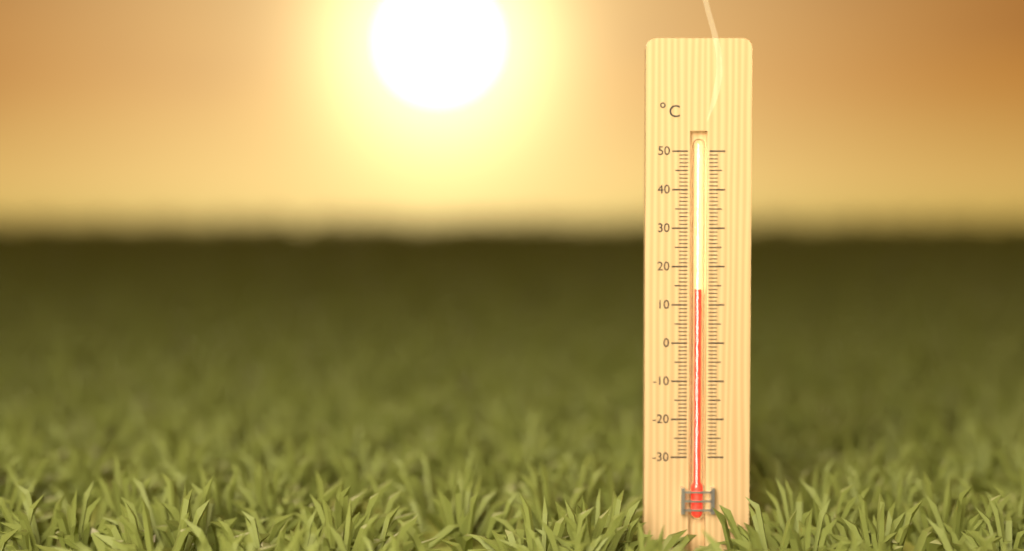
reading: 14 °C
